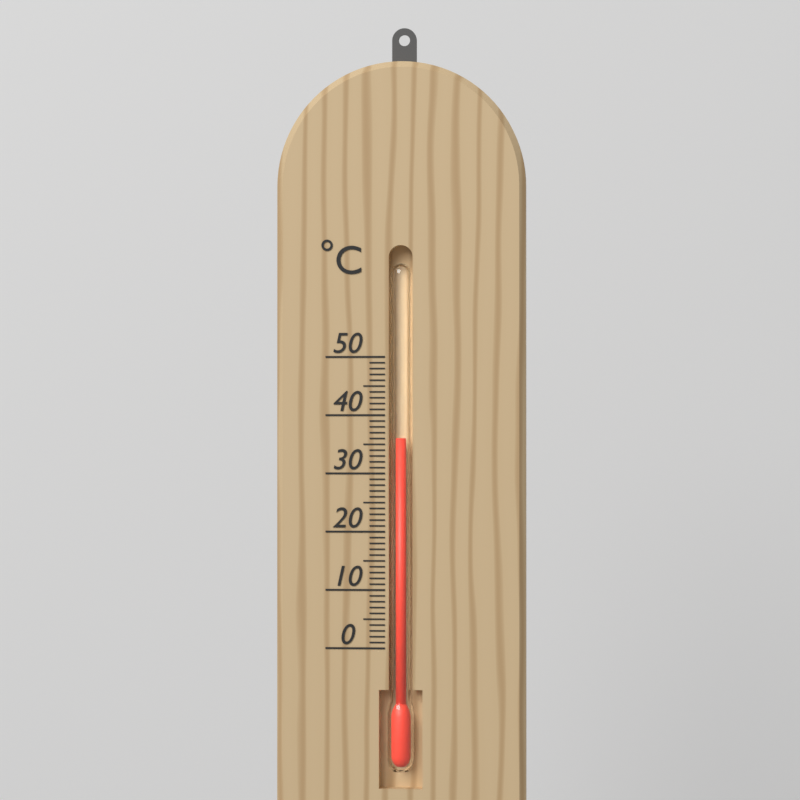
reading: 36 °C
